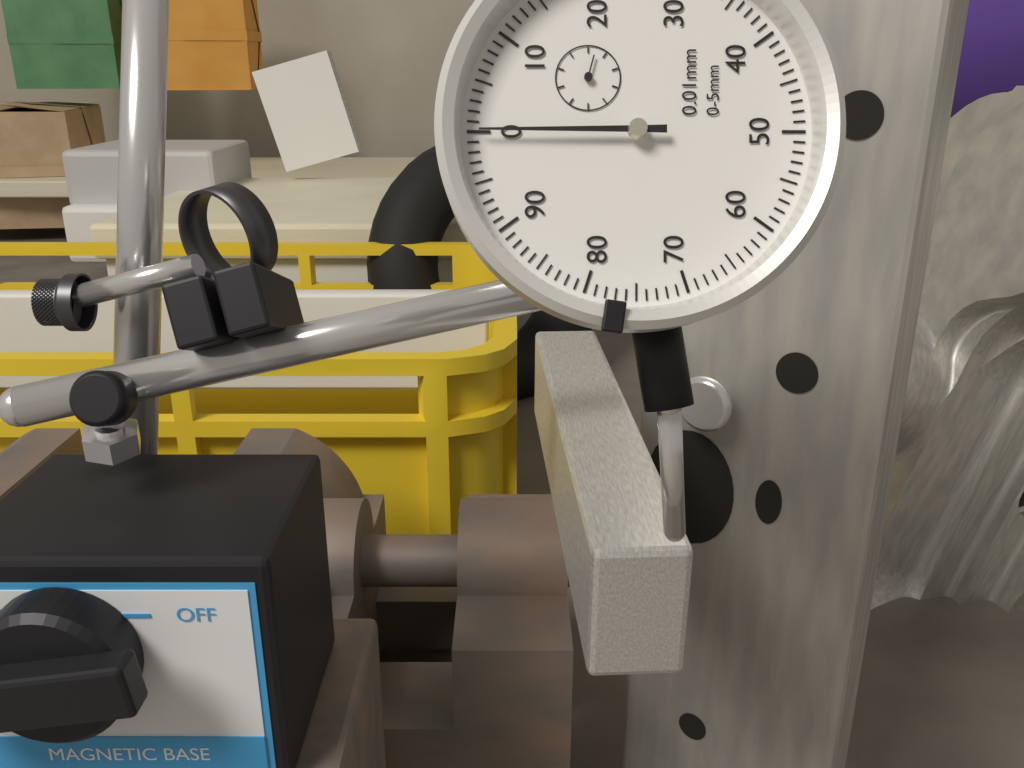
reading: 0.00 mm
